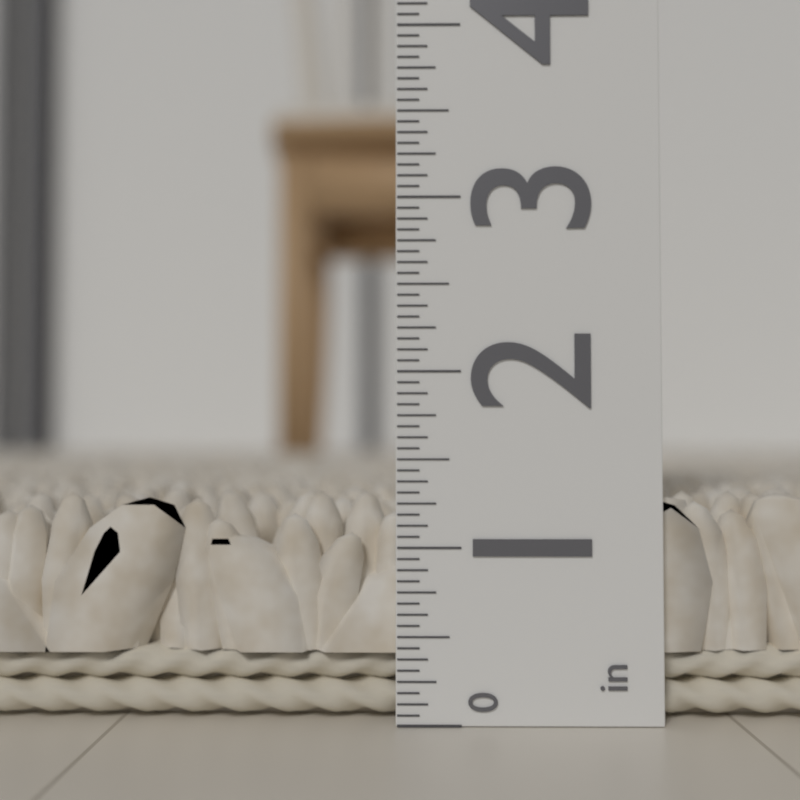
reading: 1.3125 in
